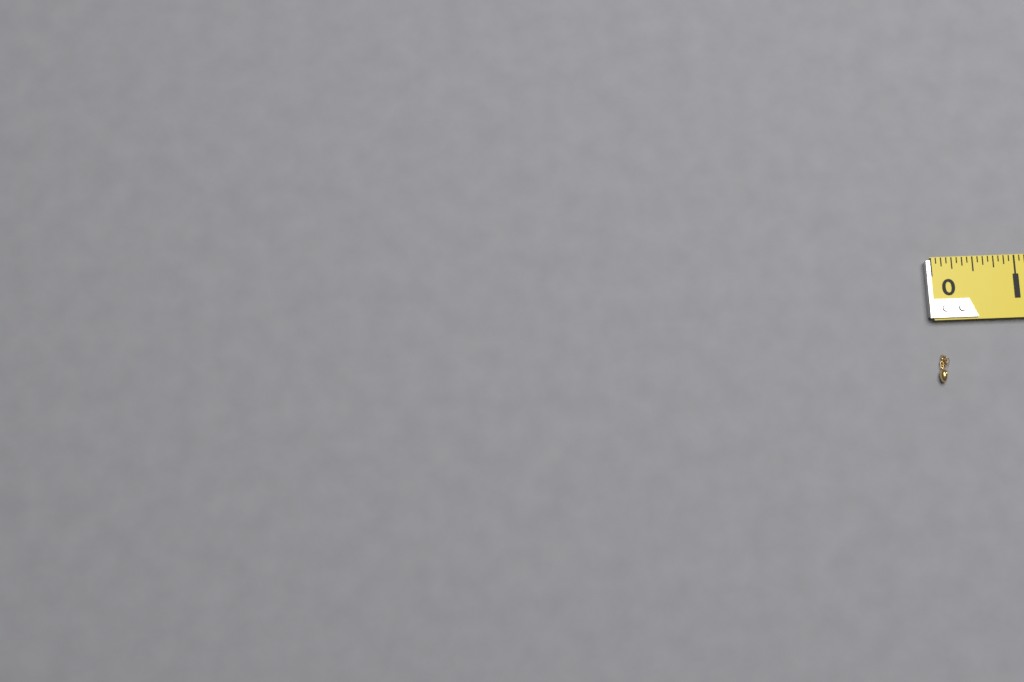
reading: 0.1250 in
